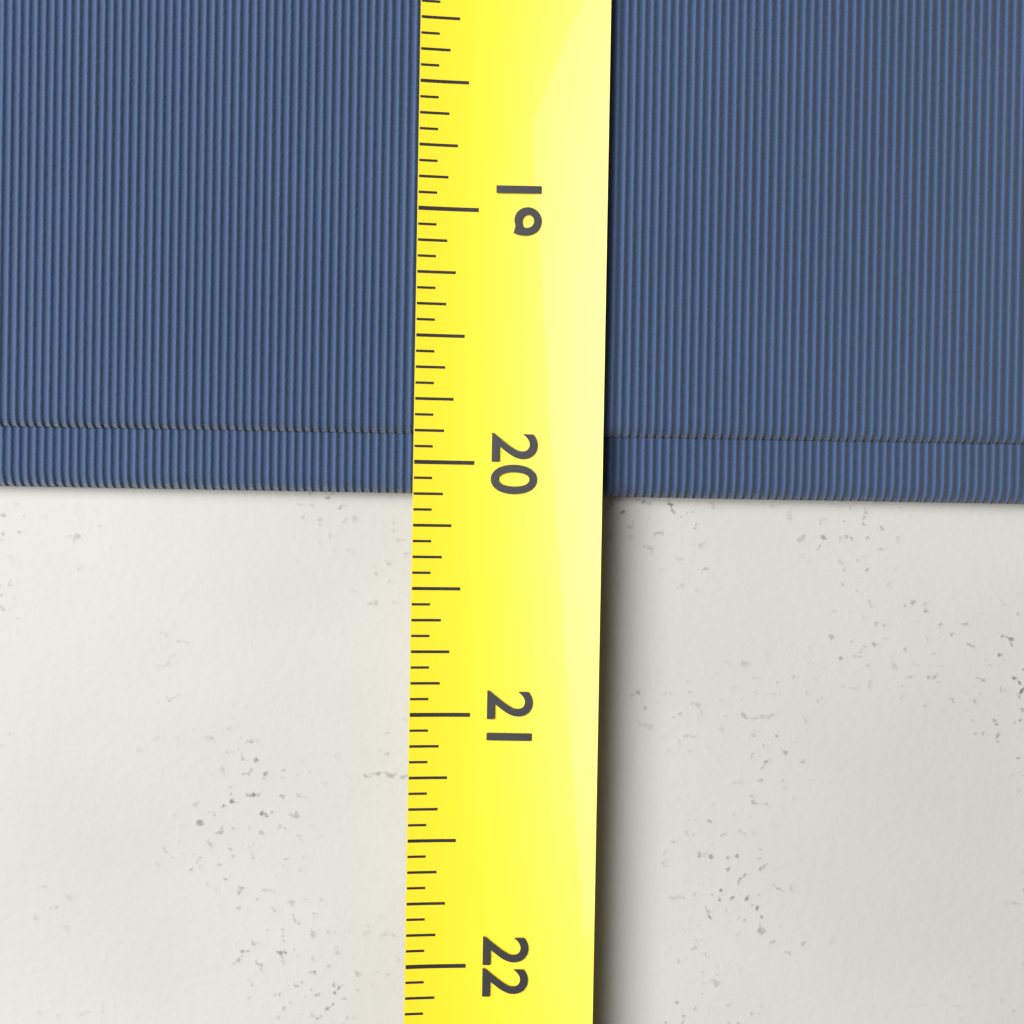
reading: 20.1250 (no unit)
